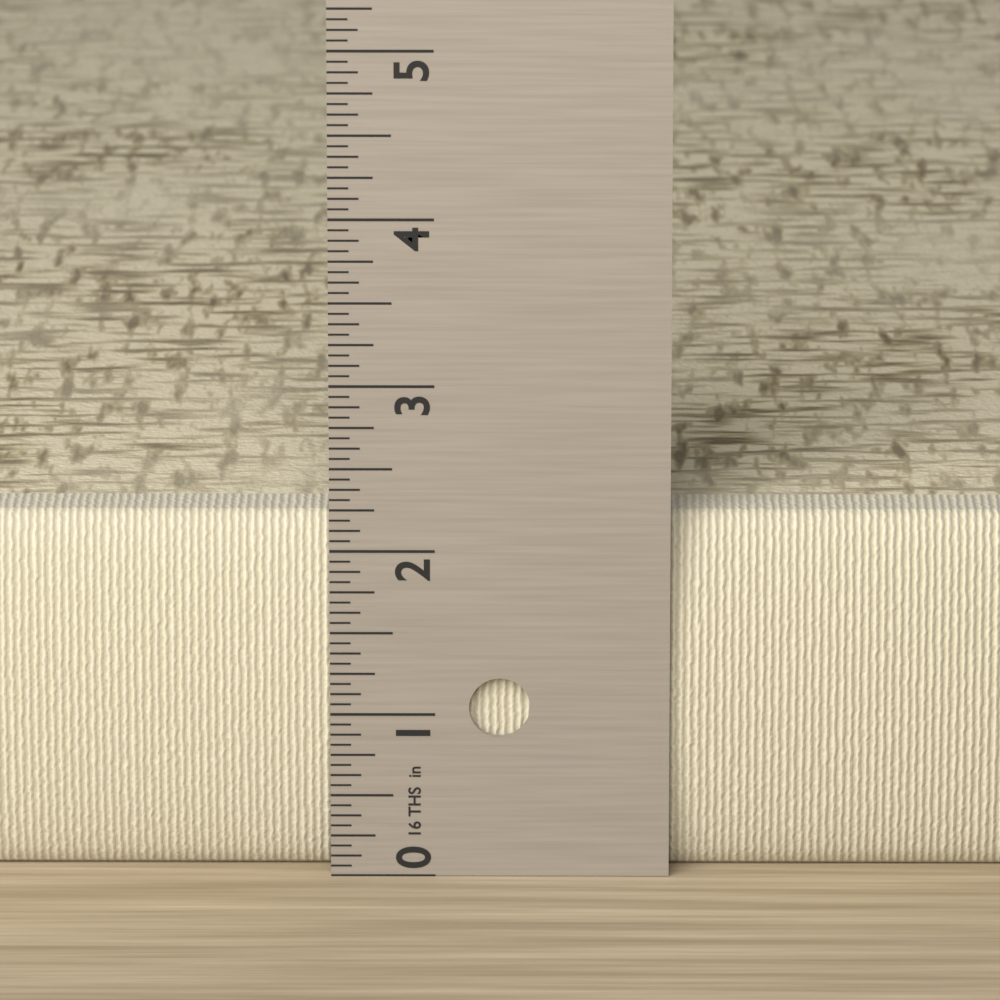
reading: 2.1875 in
